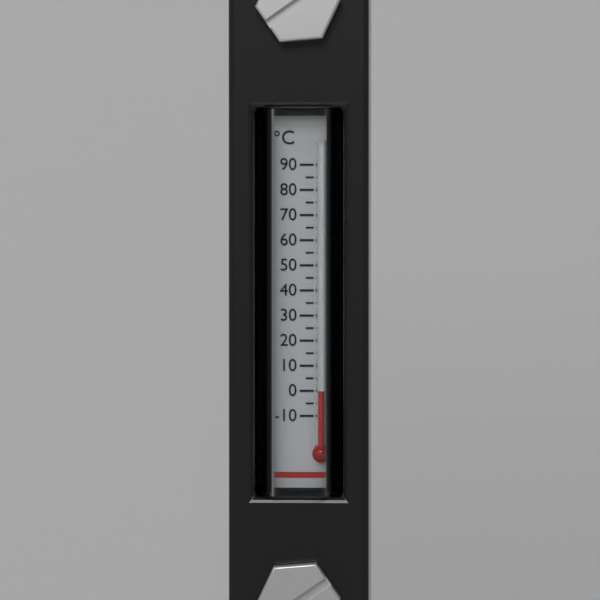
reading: 0 °C
